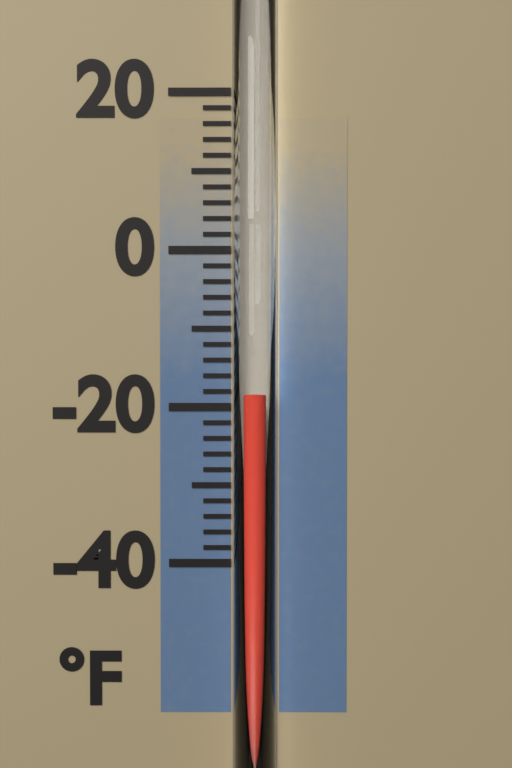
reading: -18 °F
